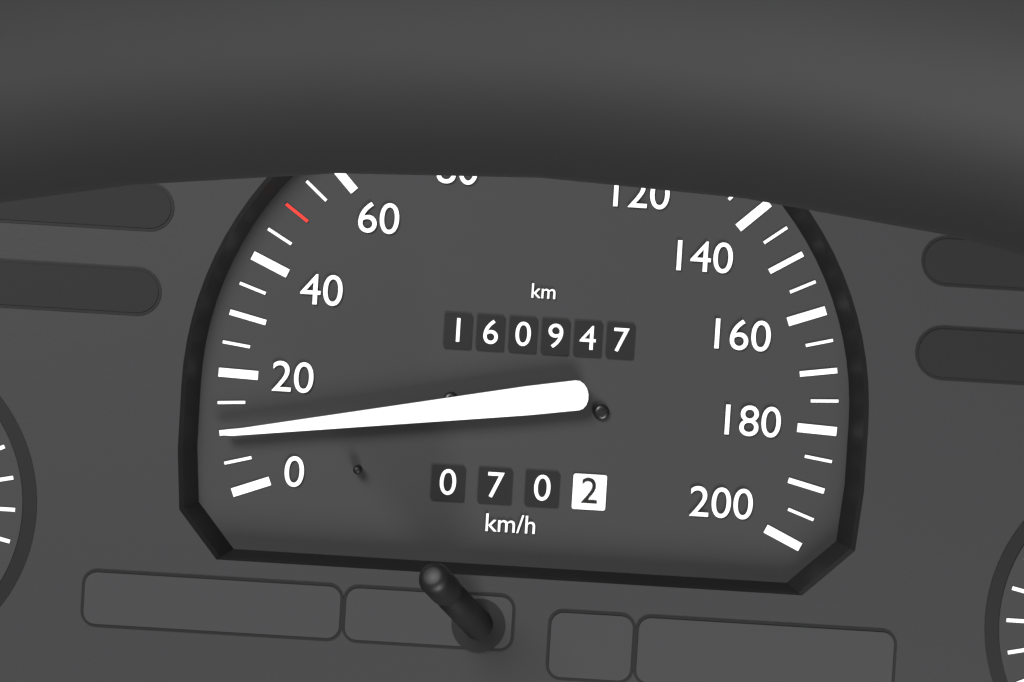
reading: 10 km/h
